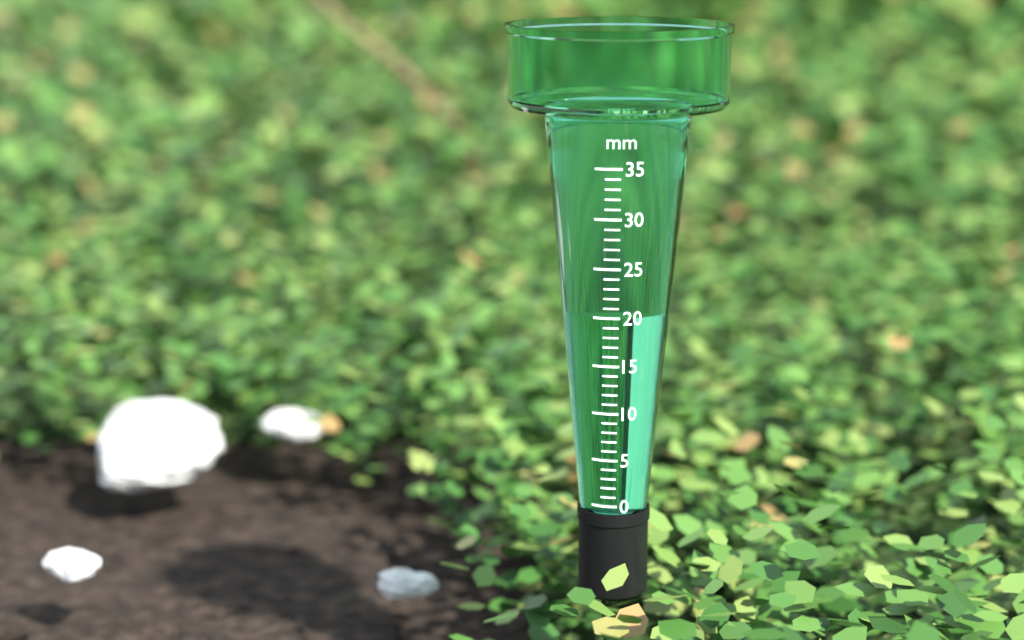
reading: 20 mm
